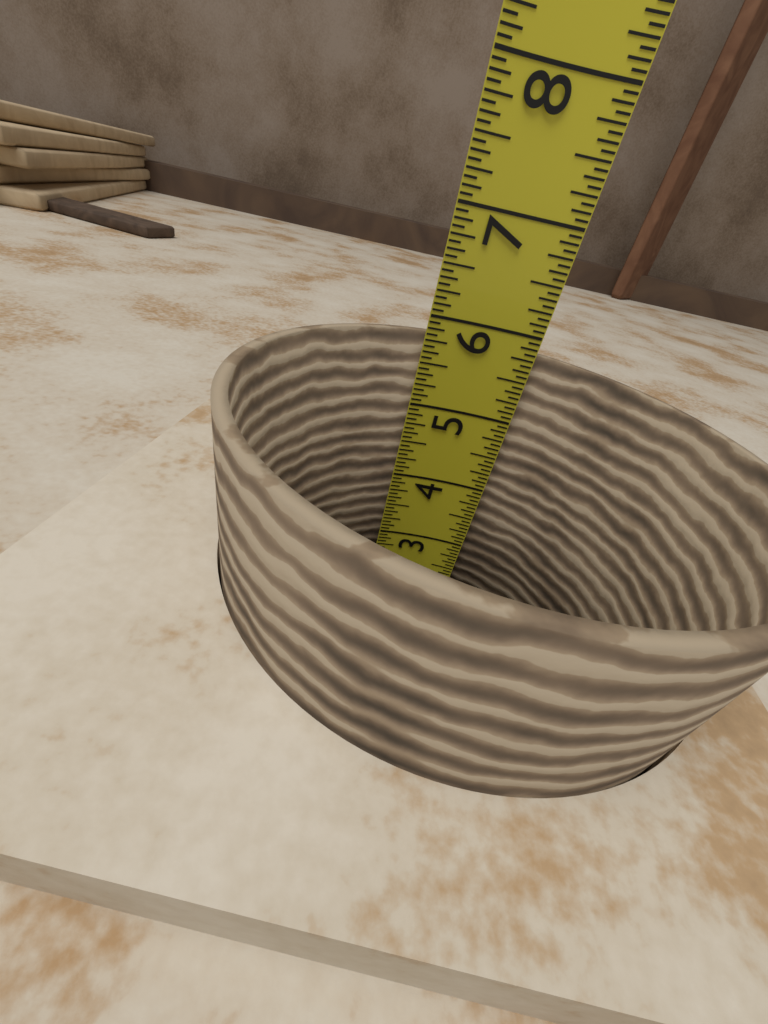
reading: 5.8125 in
